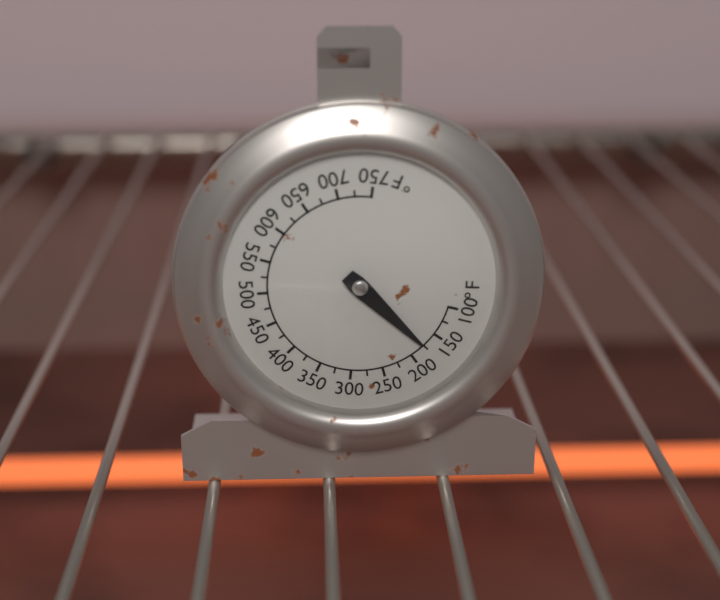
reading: 175 °F
